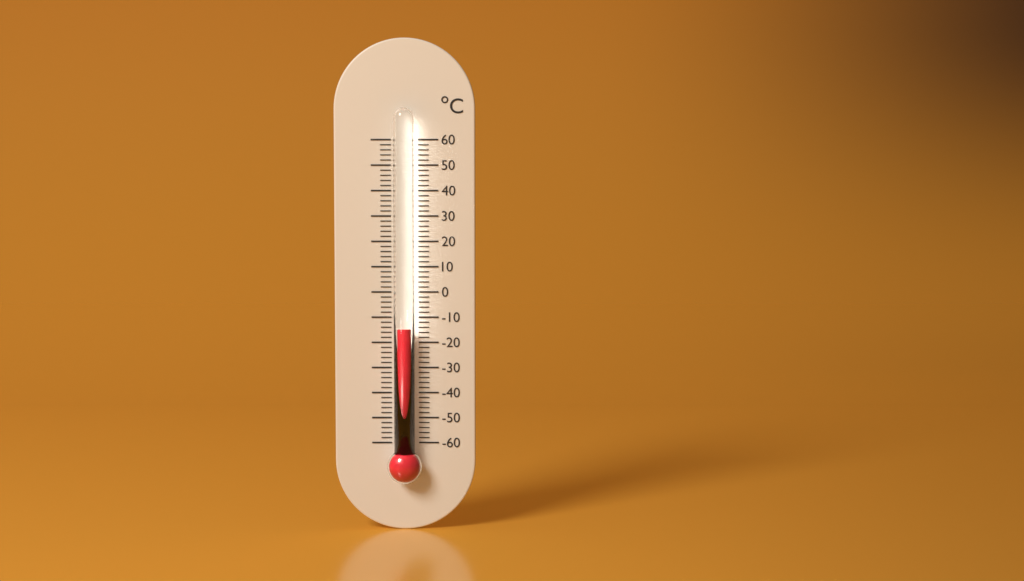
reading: -14 °C
